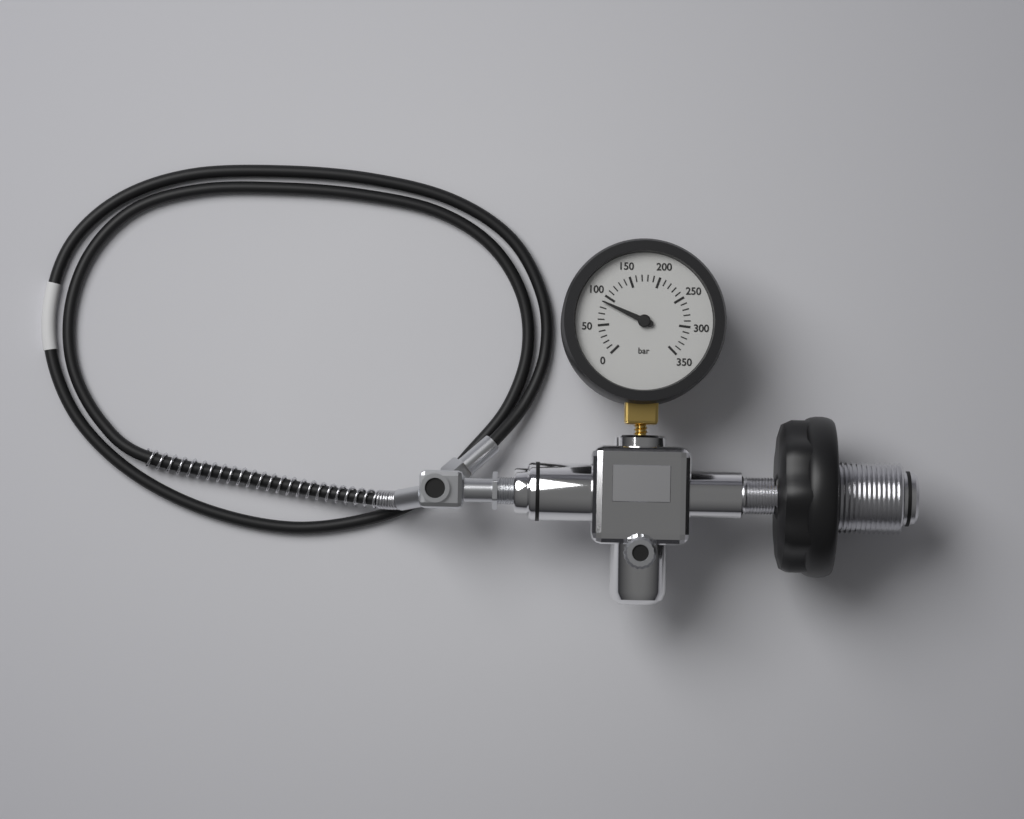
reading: 90 bar
